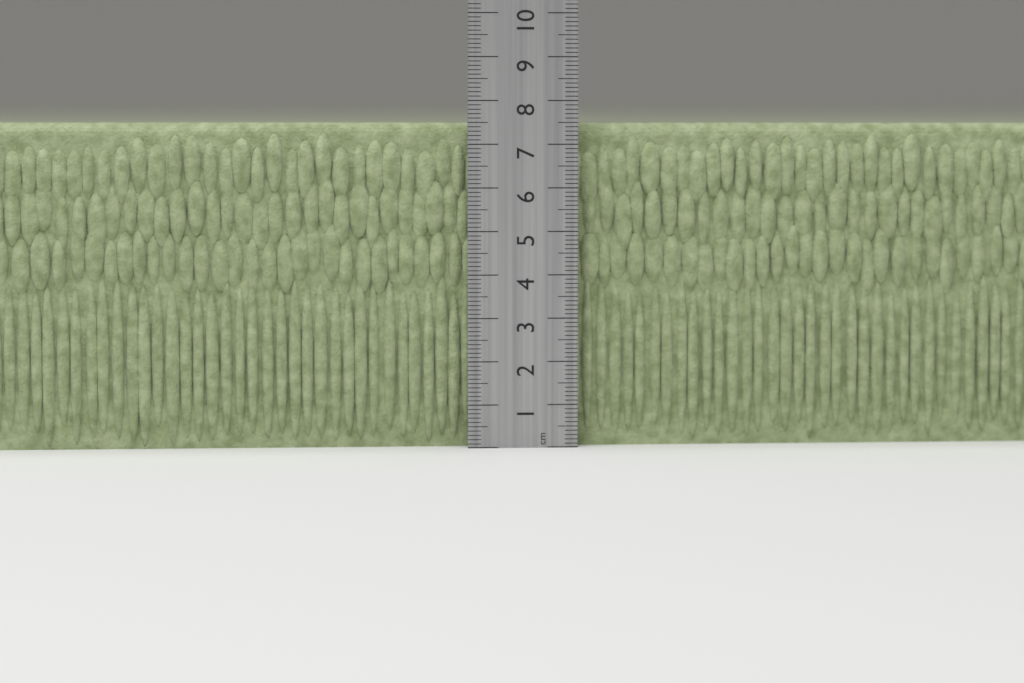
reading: 7.5 cm
